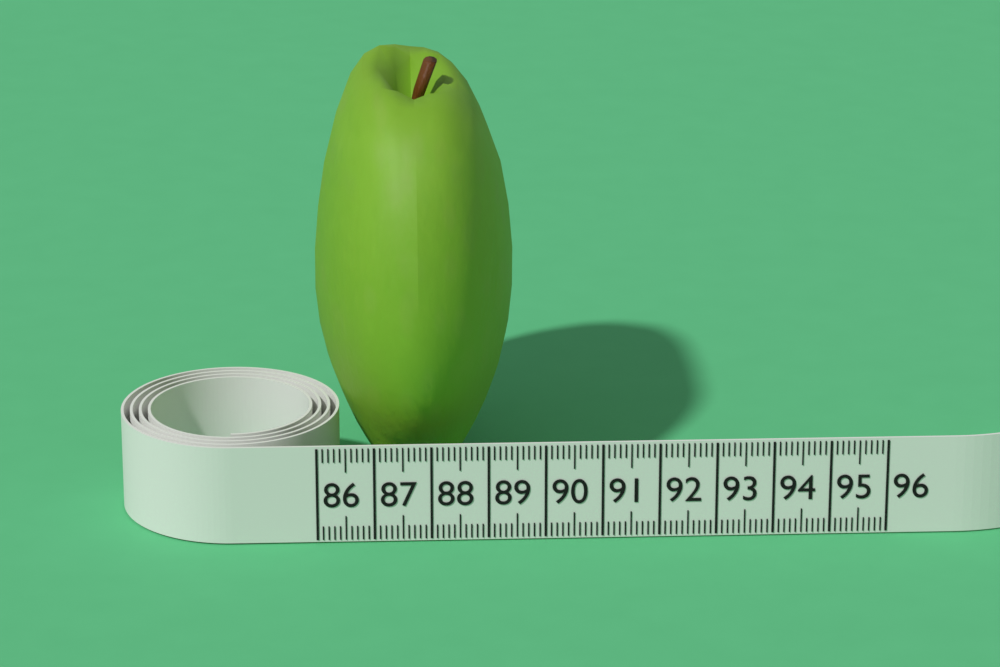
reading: 89.6 (no unit)
